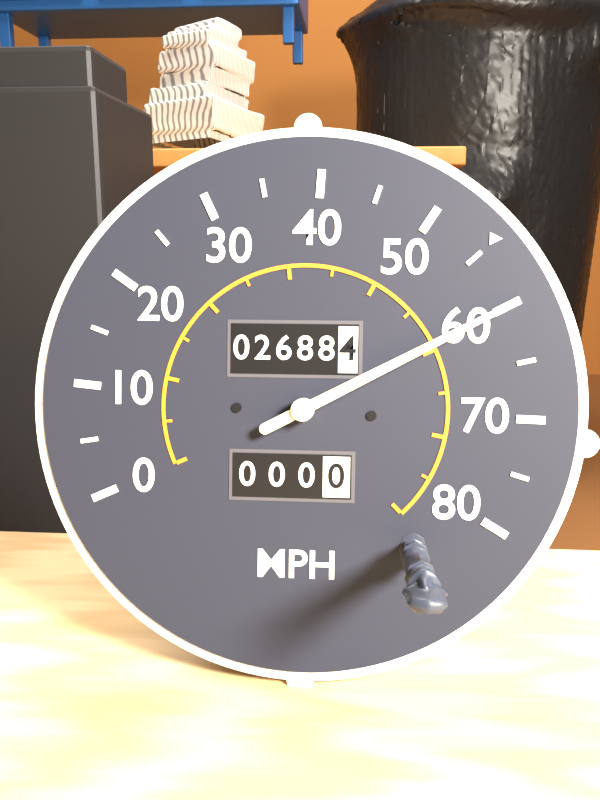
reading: 60 MPH
